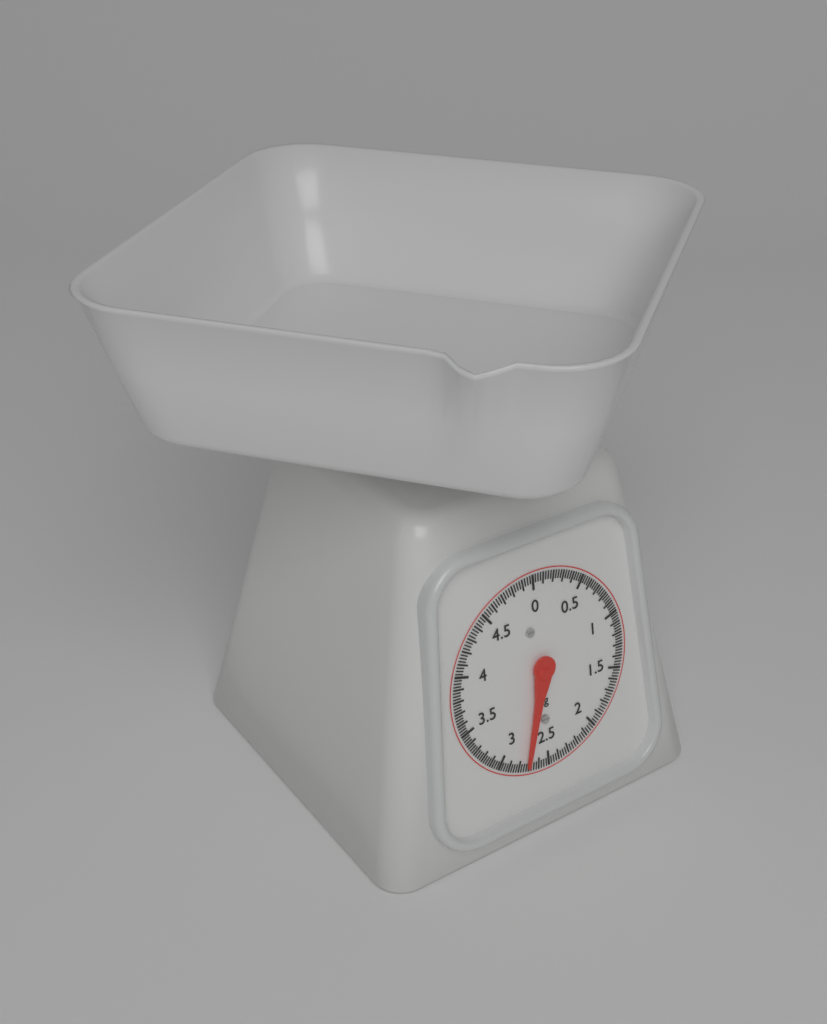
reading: 2.725 kg
